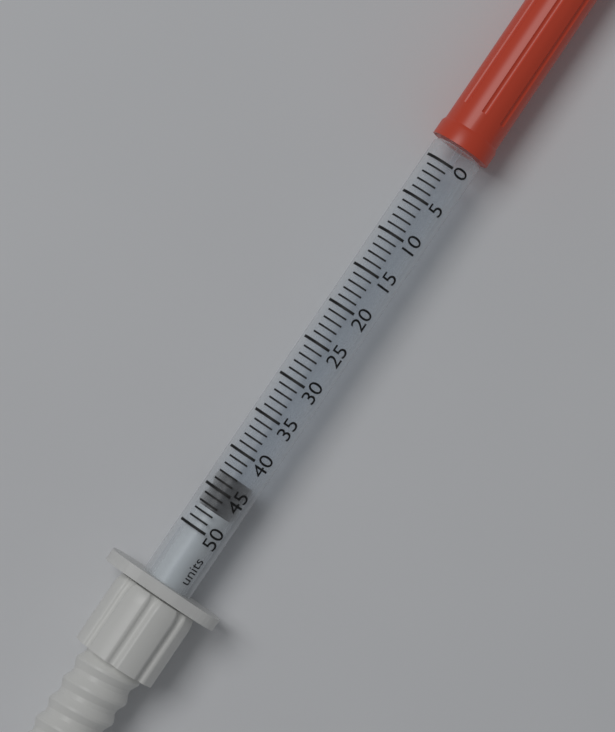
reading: 43 units
